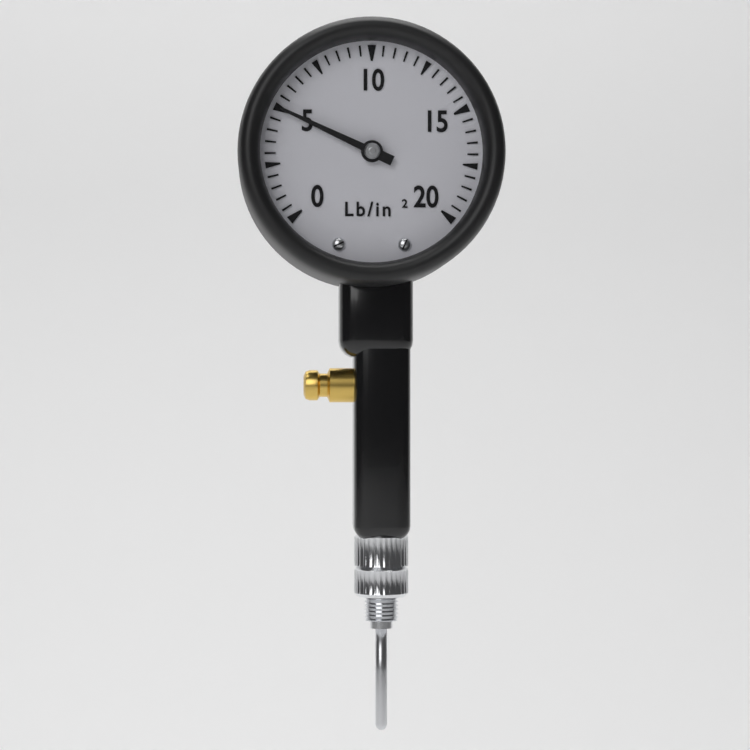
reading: 5.0 lb/in²
